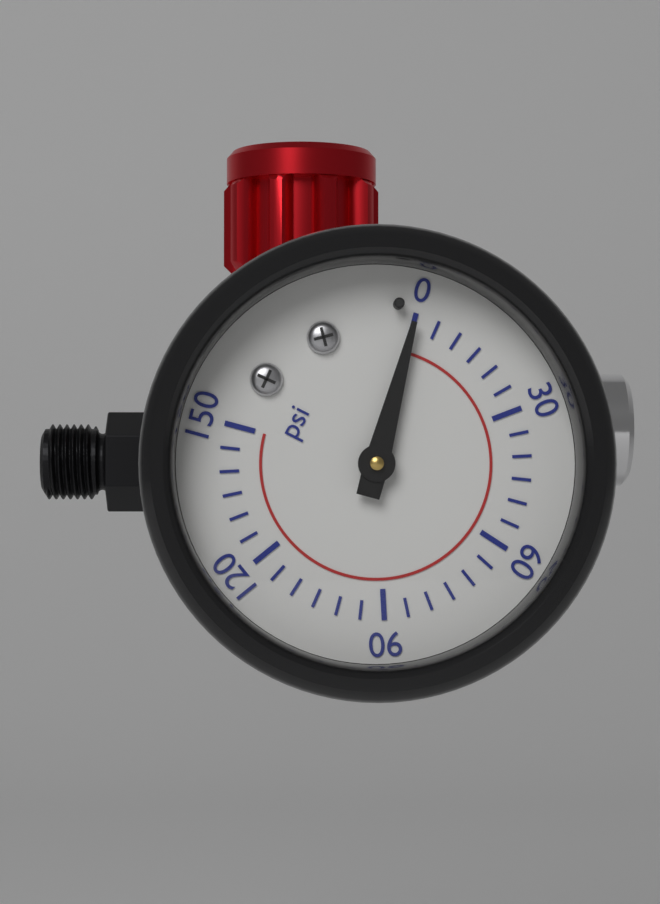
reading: 0 psi
